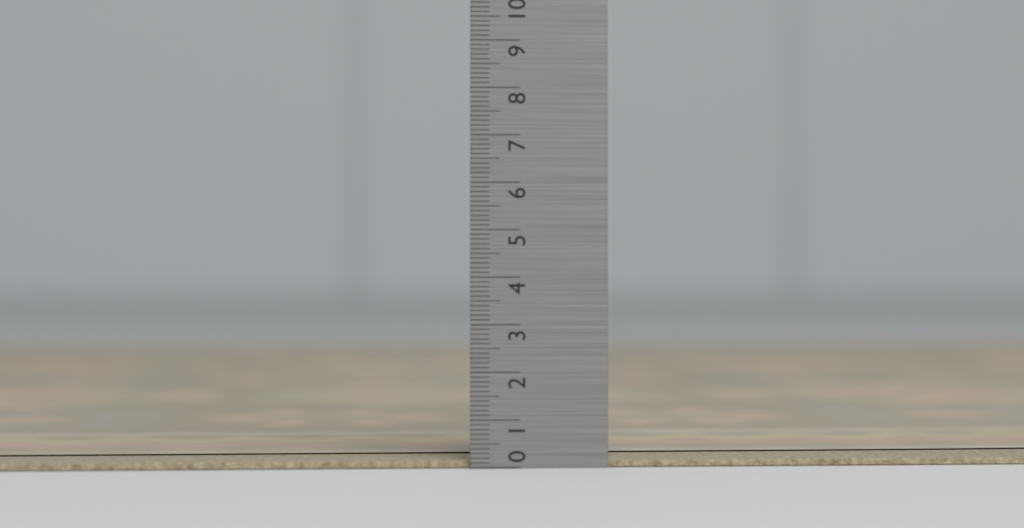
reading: 0.2 (no unit)
